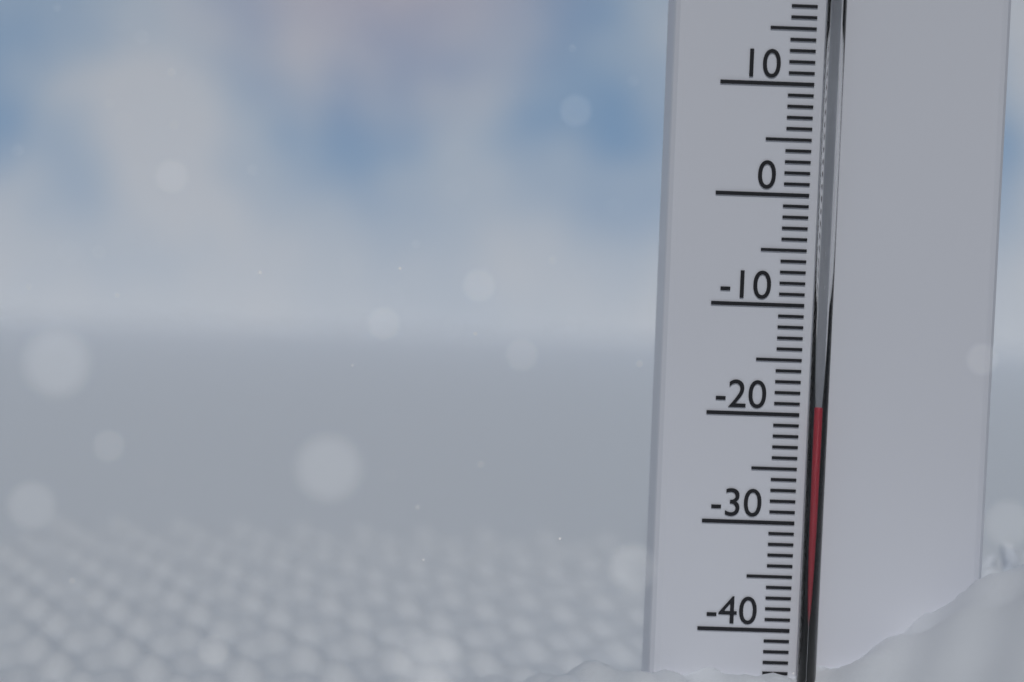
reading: -19 °C
